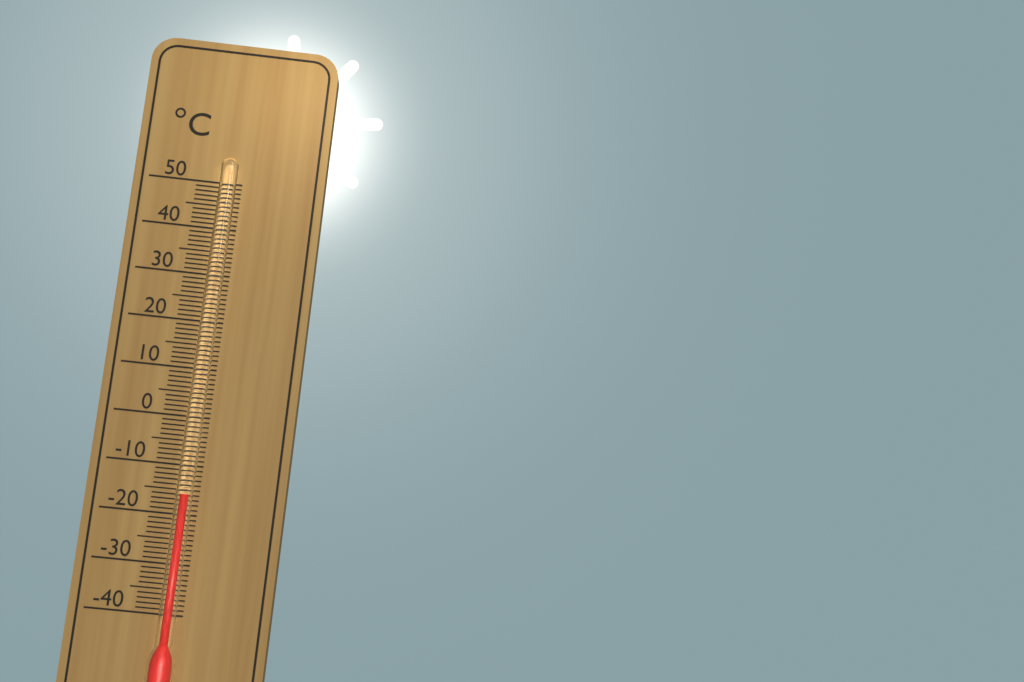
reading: -16 °C
